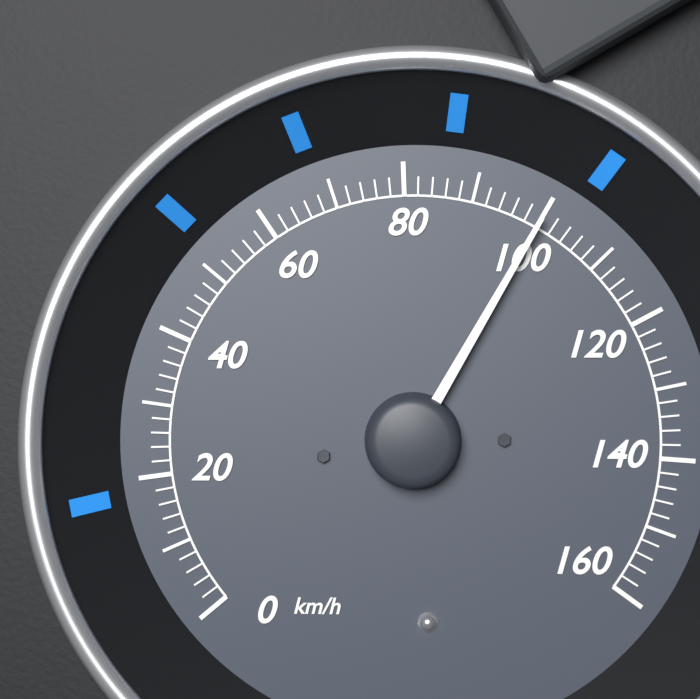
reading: 100 km/h
